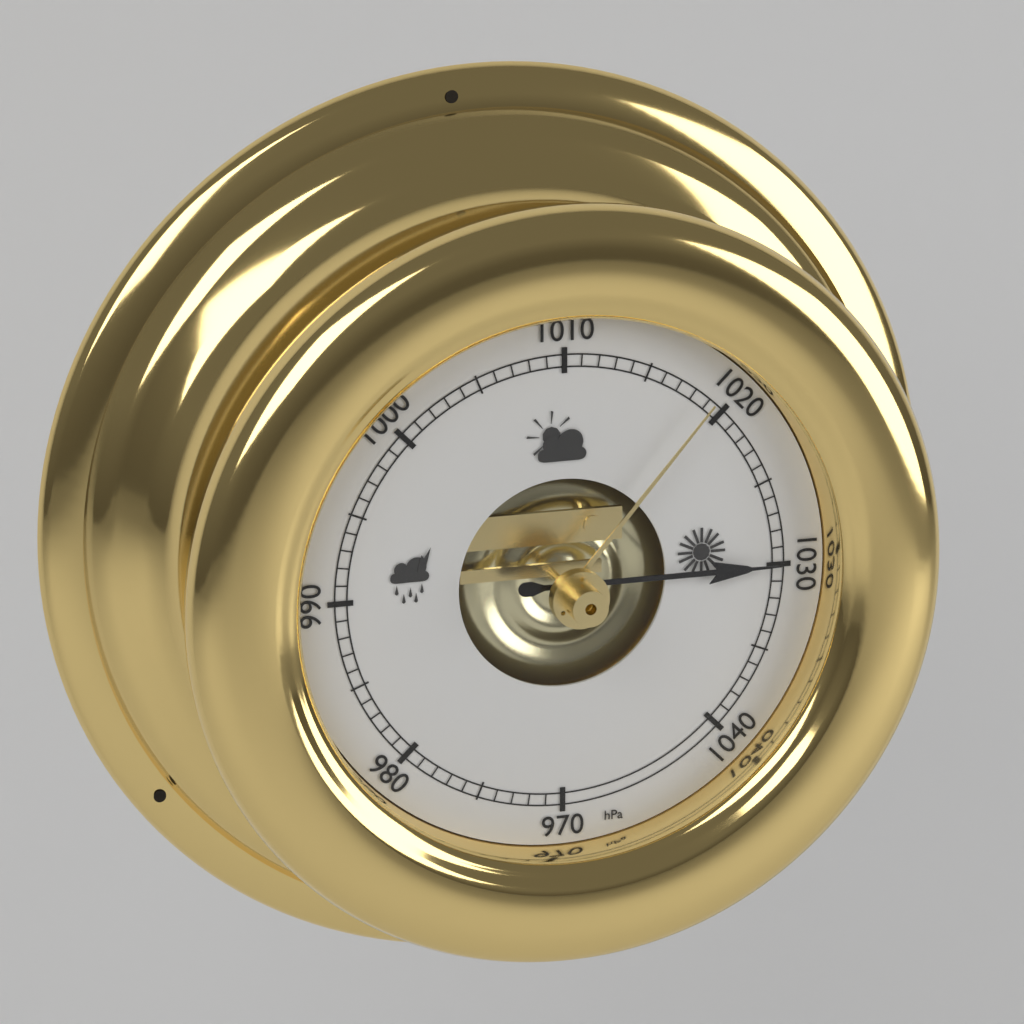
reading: 1030 hPa
